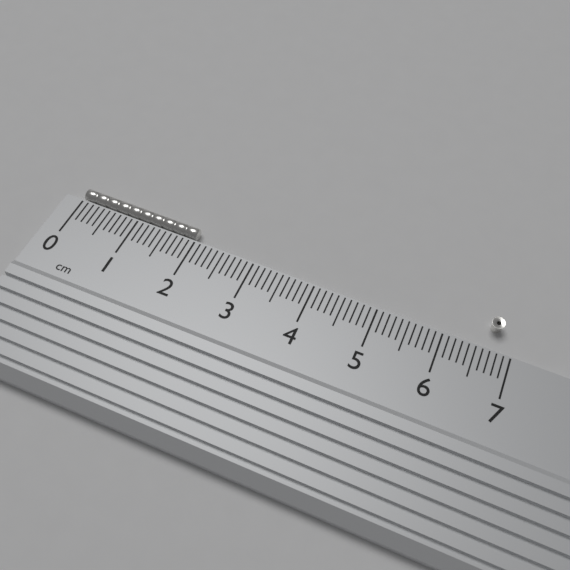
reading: 2.0 cm
